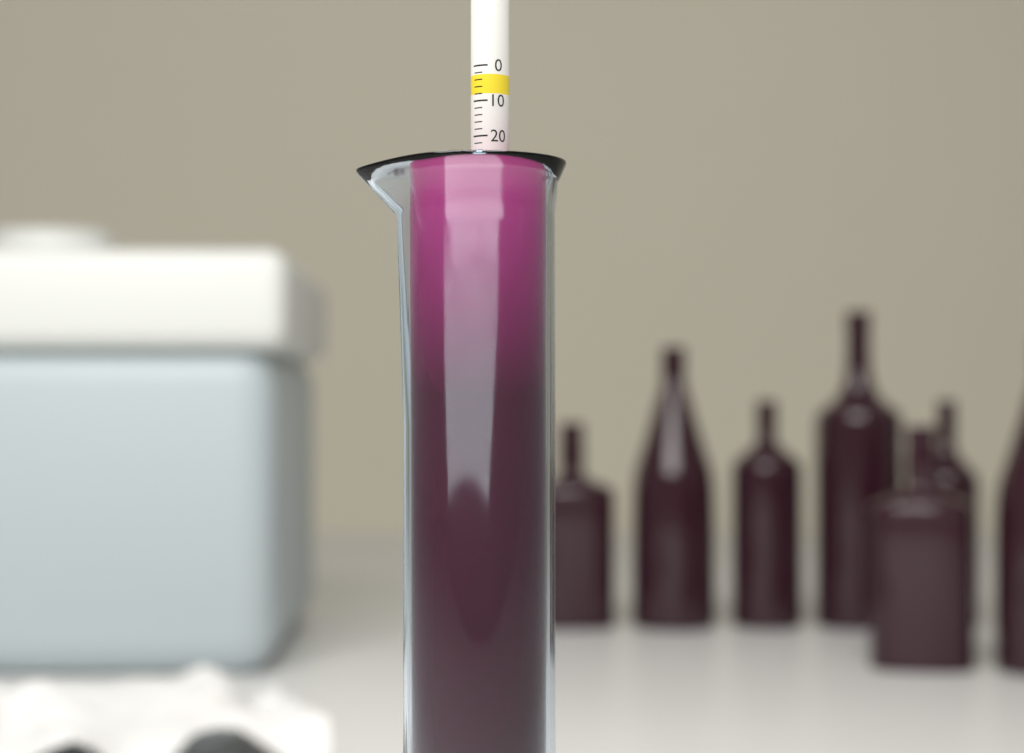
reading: 26 (no unit)
